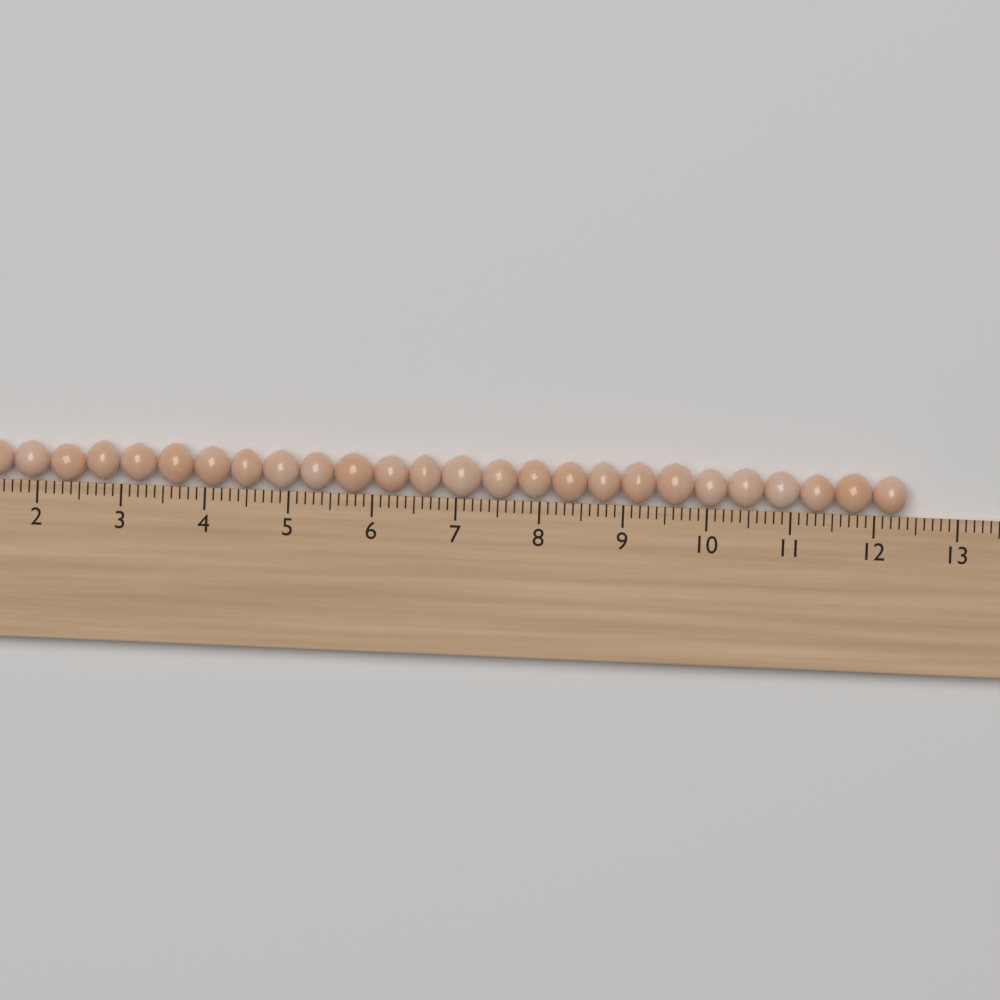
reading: 12.4 cm
